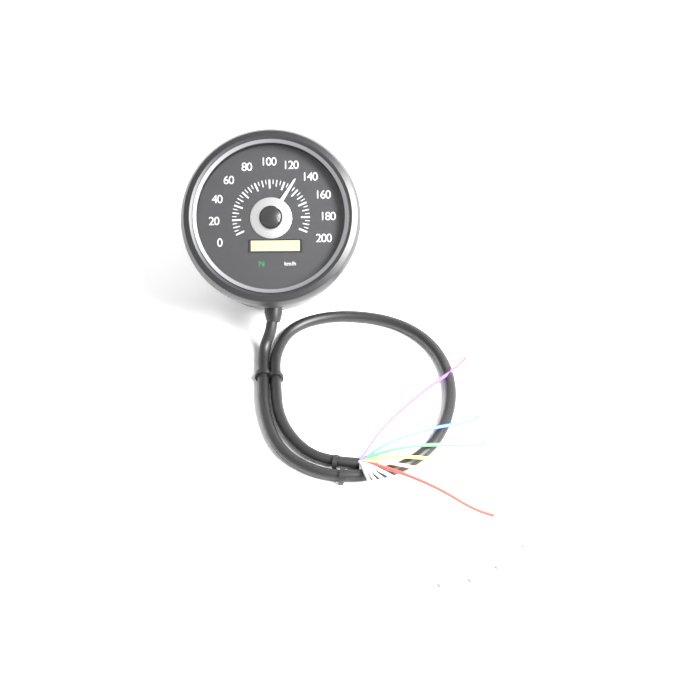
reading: 130 km/h
